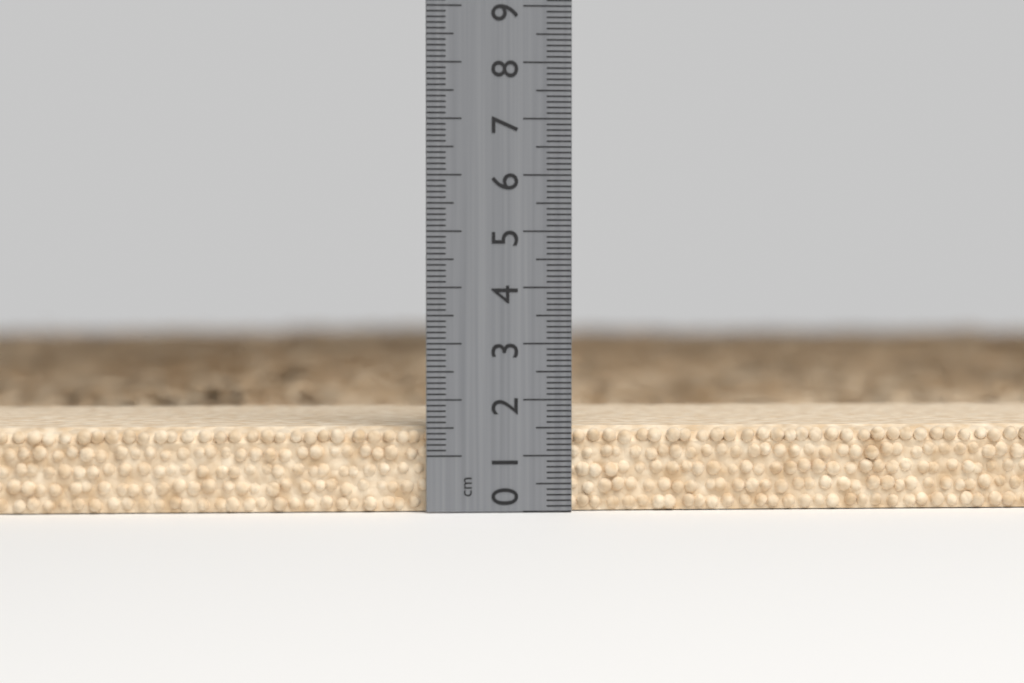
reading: 1.5 cm
